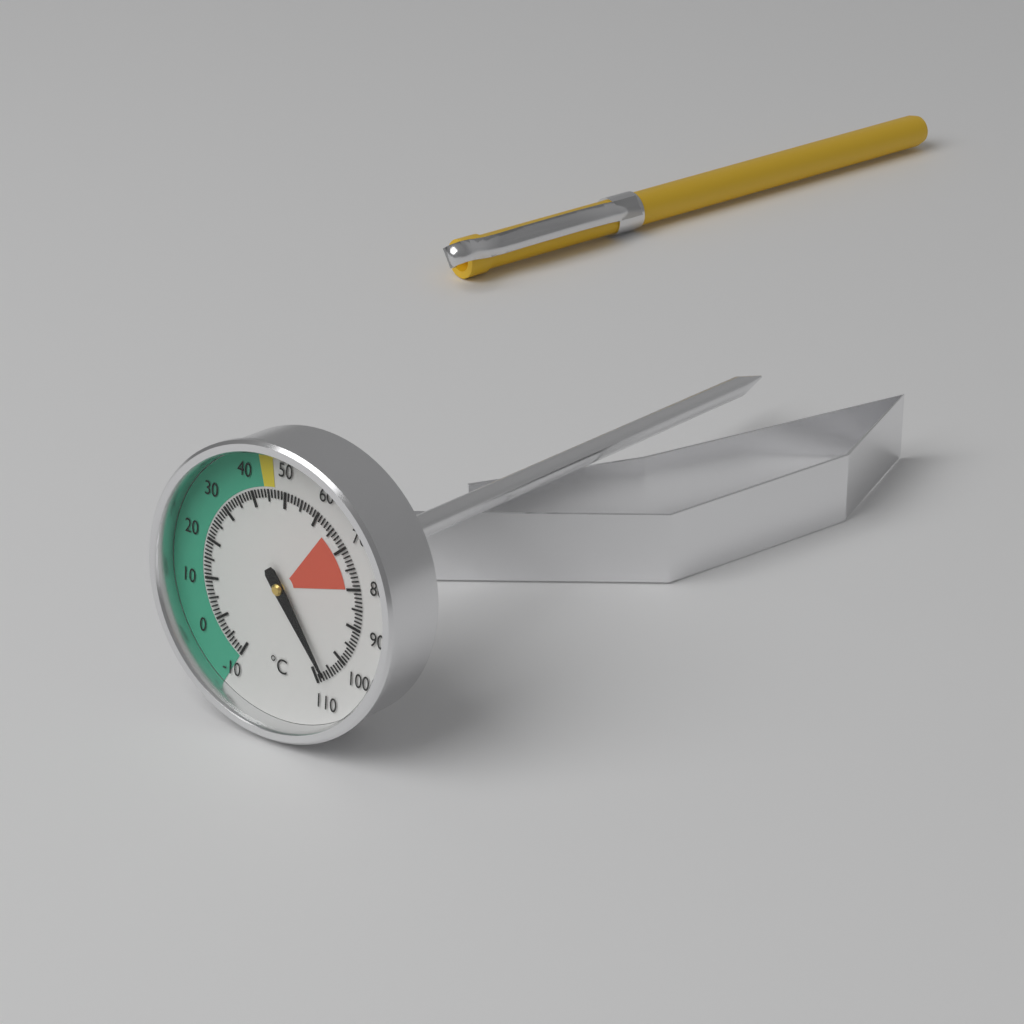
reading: 107 °C
